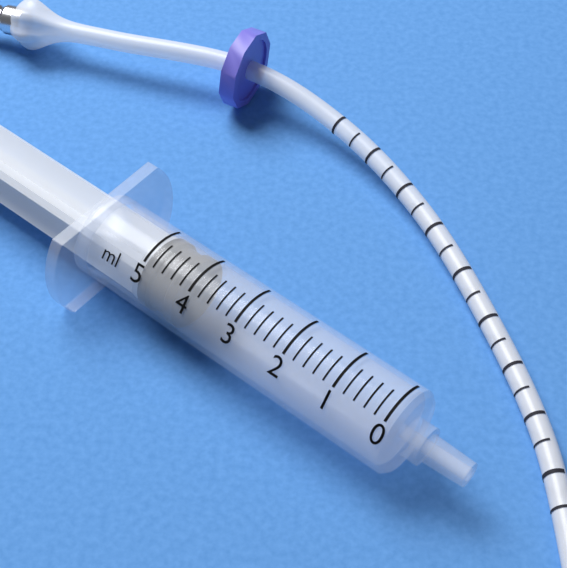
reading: 4.2 ml
